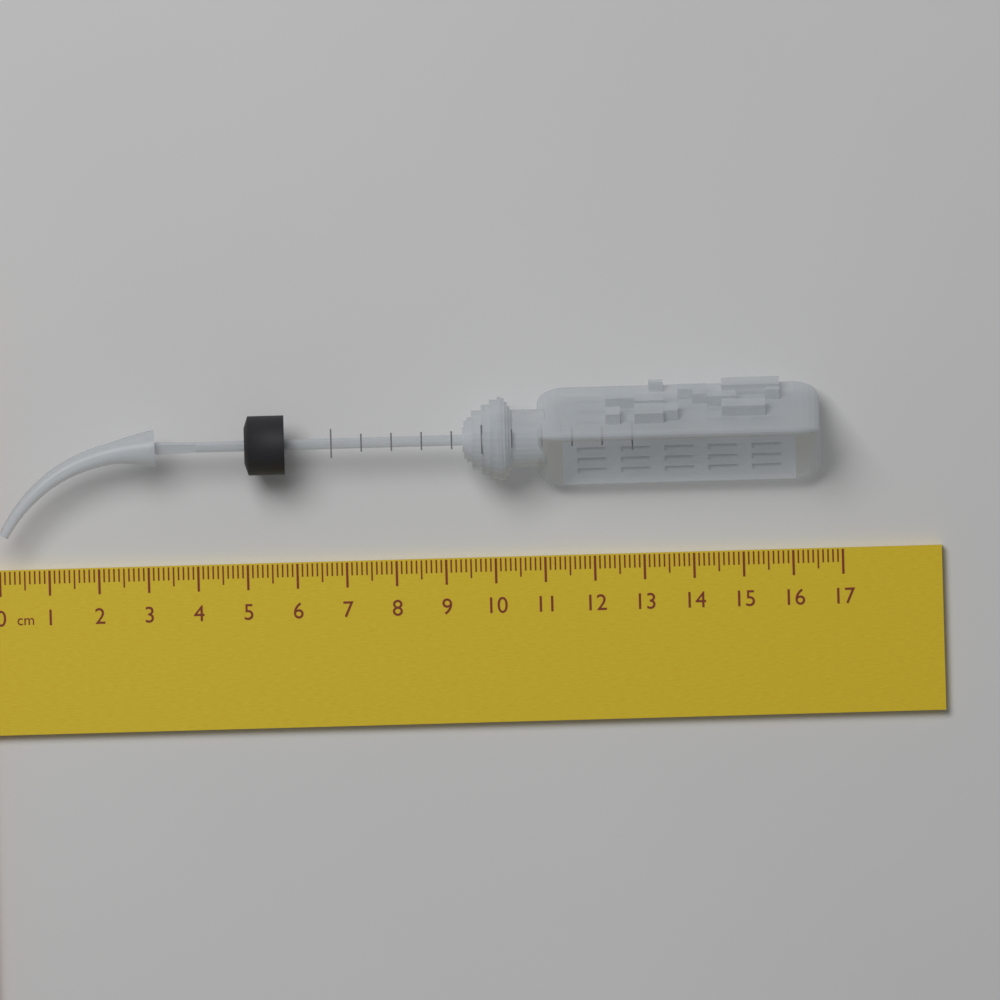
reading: 16.6 cm
